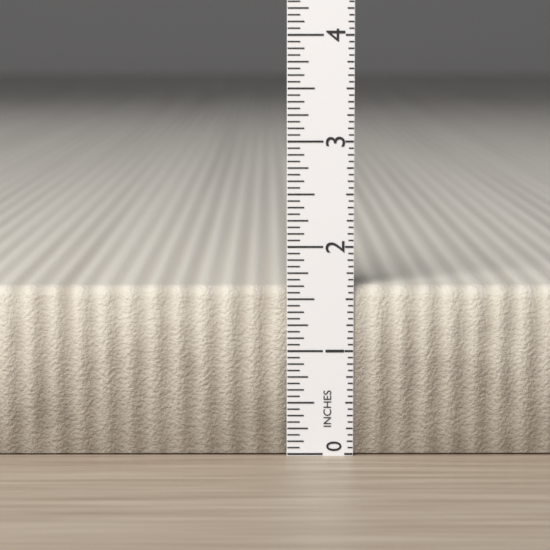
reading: 1.6250 in
